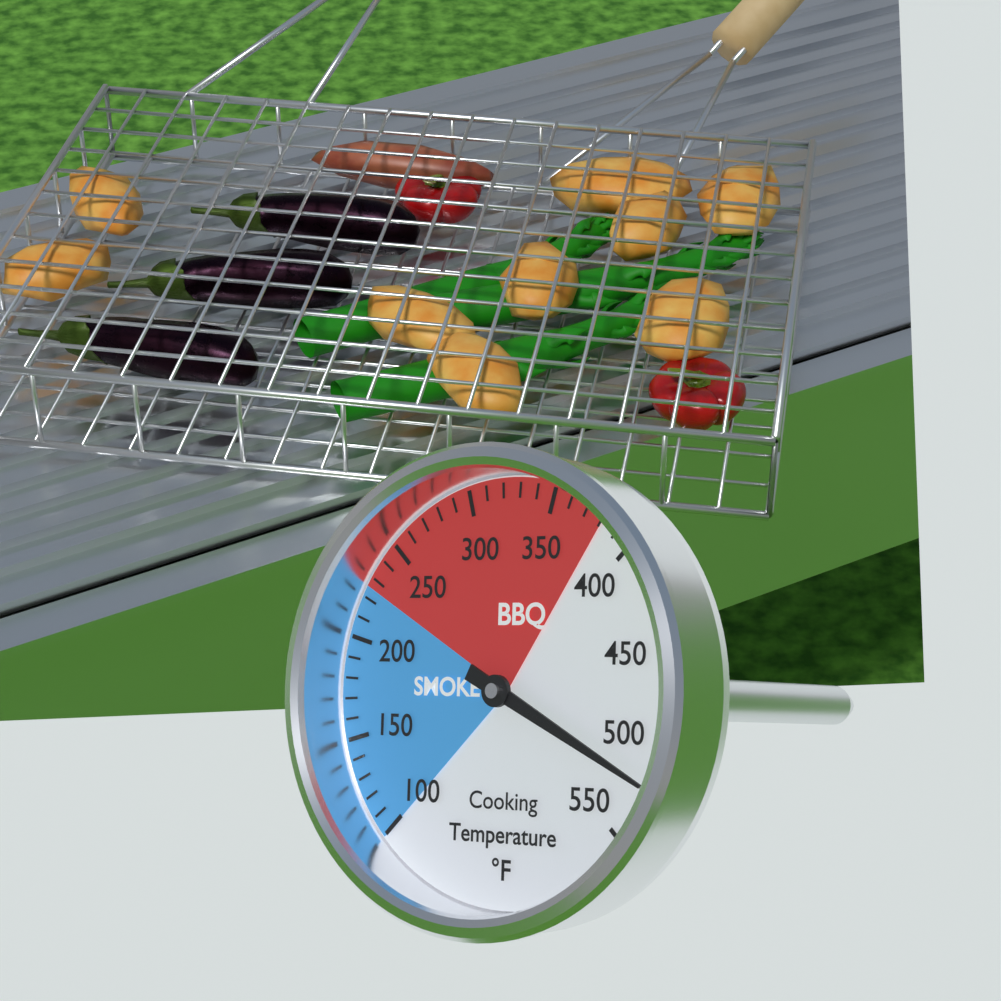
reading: 520 °F
